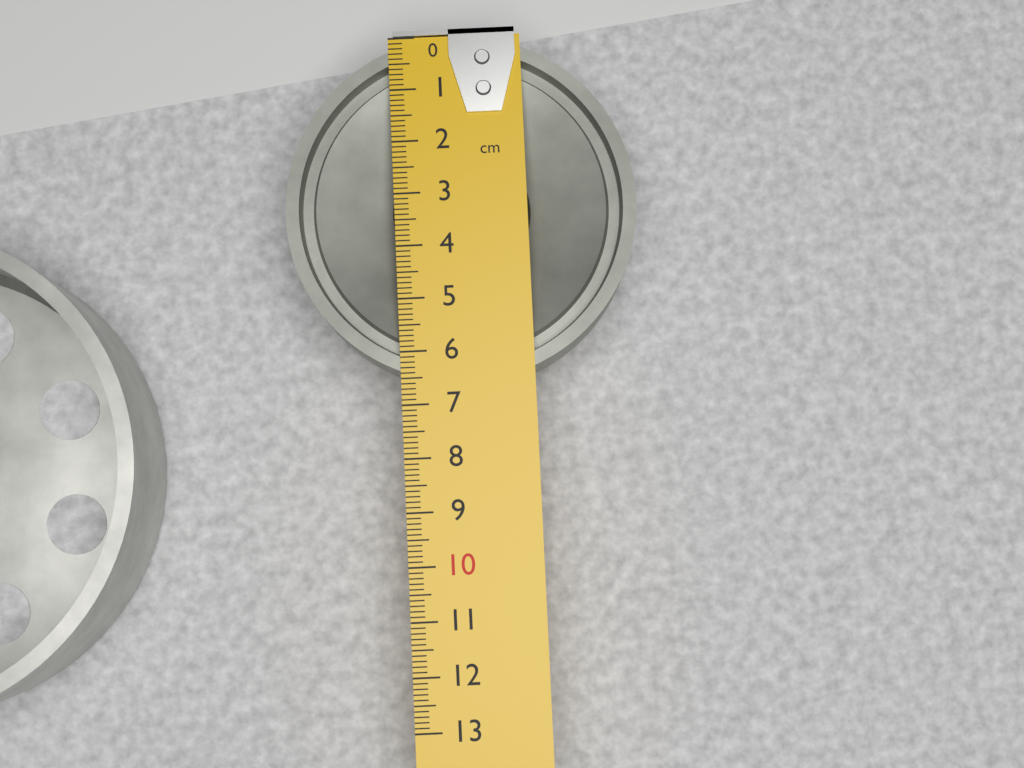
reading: 6.6 cm
